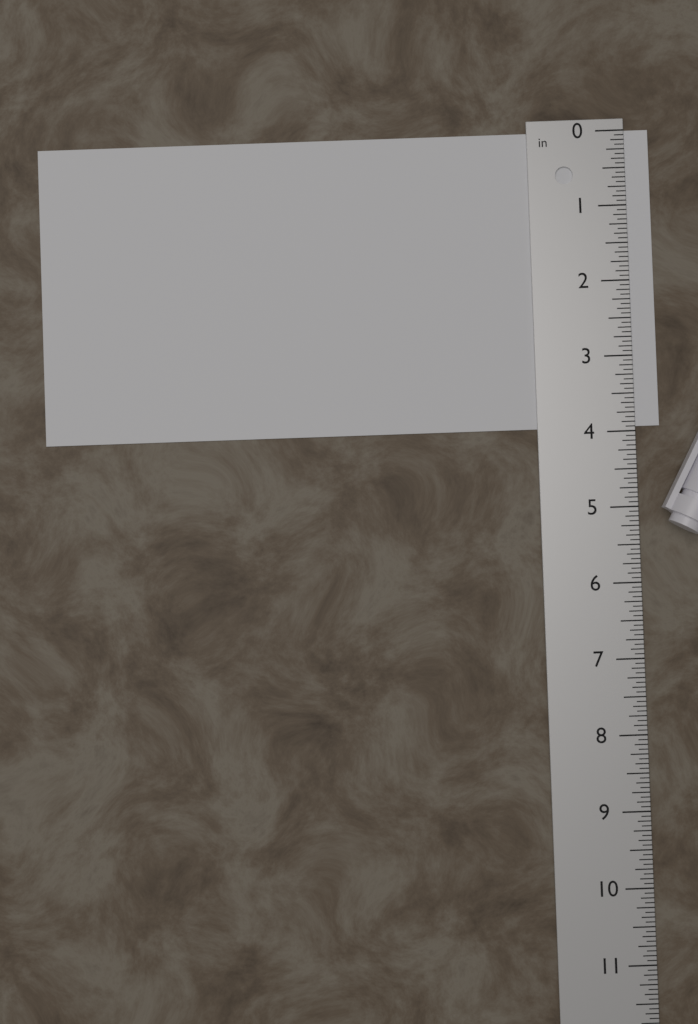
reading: 3.9375 in
